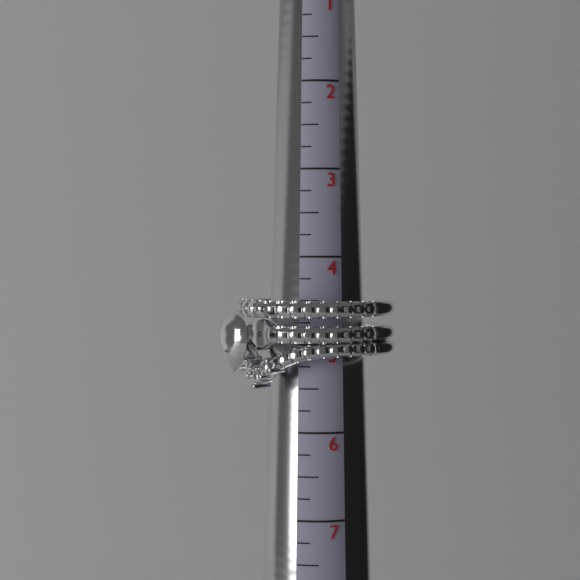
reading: 5.50 (no unit)
